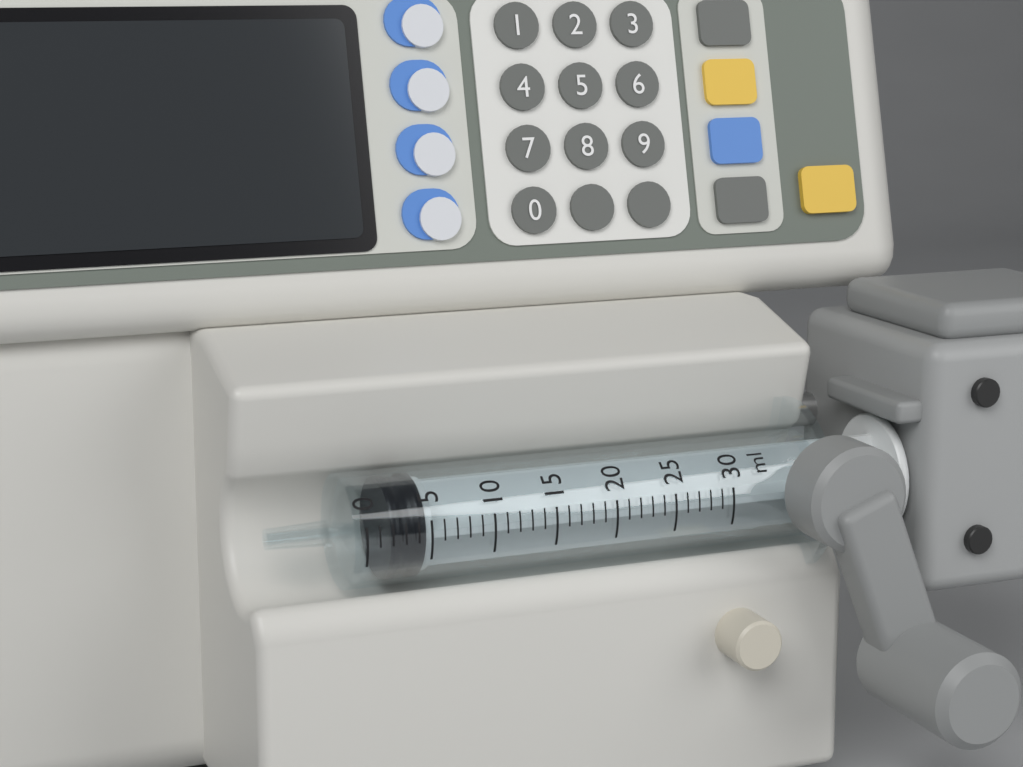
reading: 2 ml
